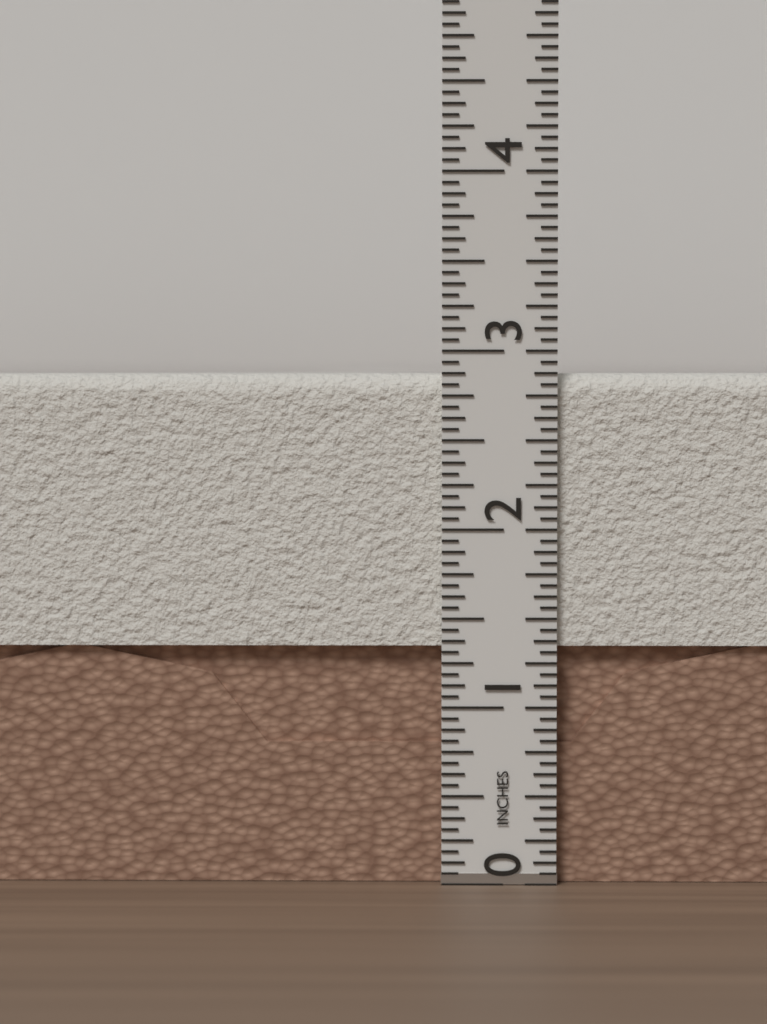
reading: 2.8750 in
